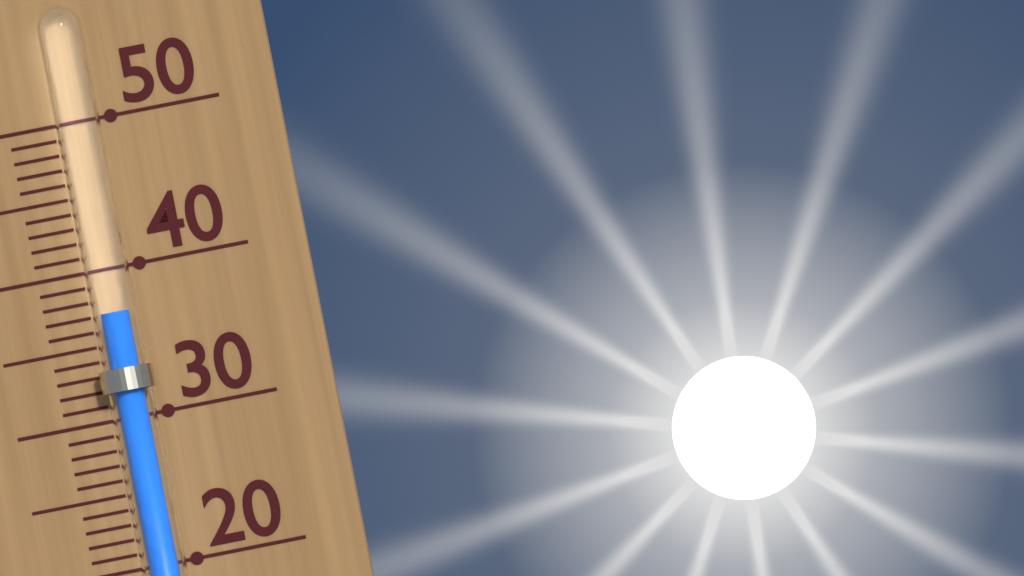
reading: 37 (no unit)
